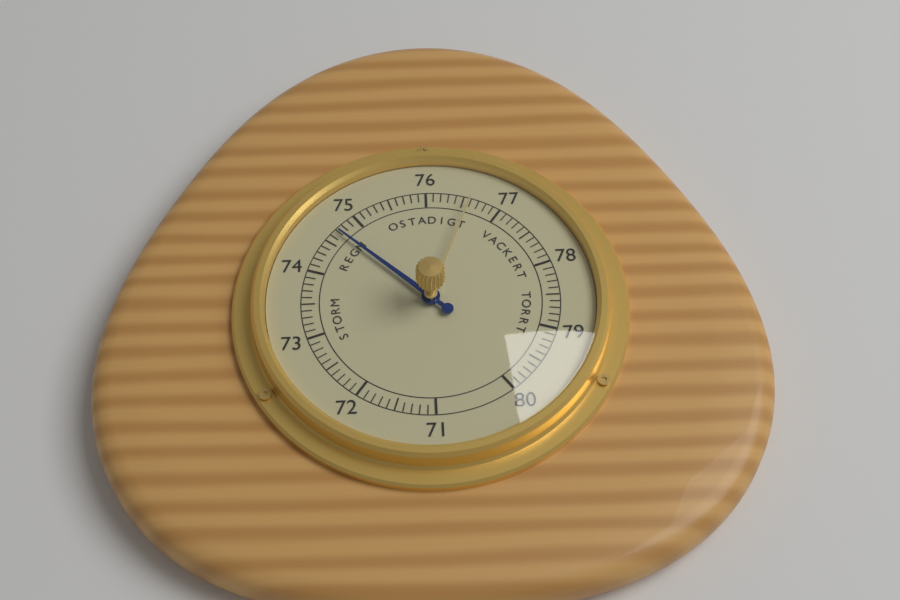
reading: 74.7 (no unit)
